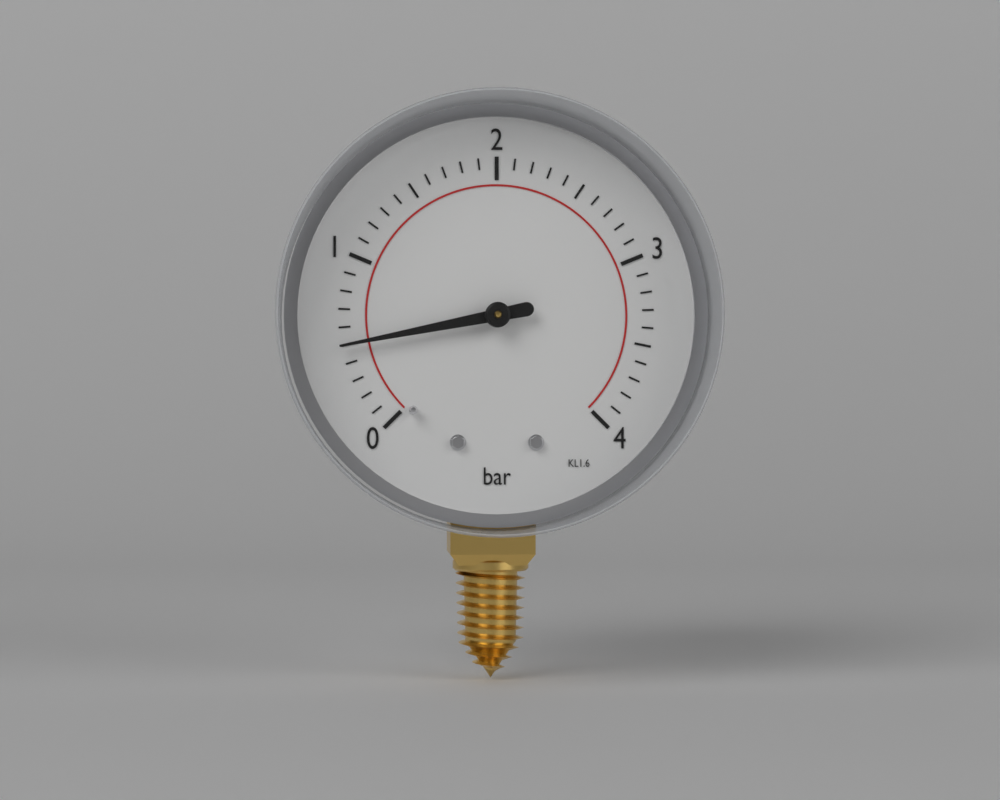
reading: 0.5 bar
